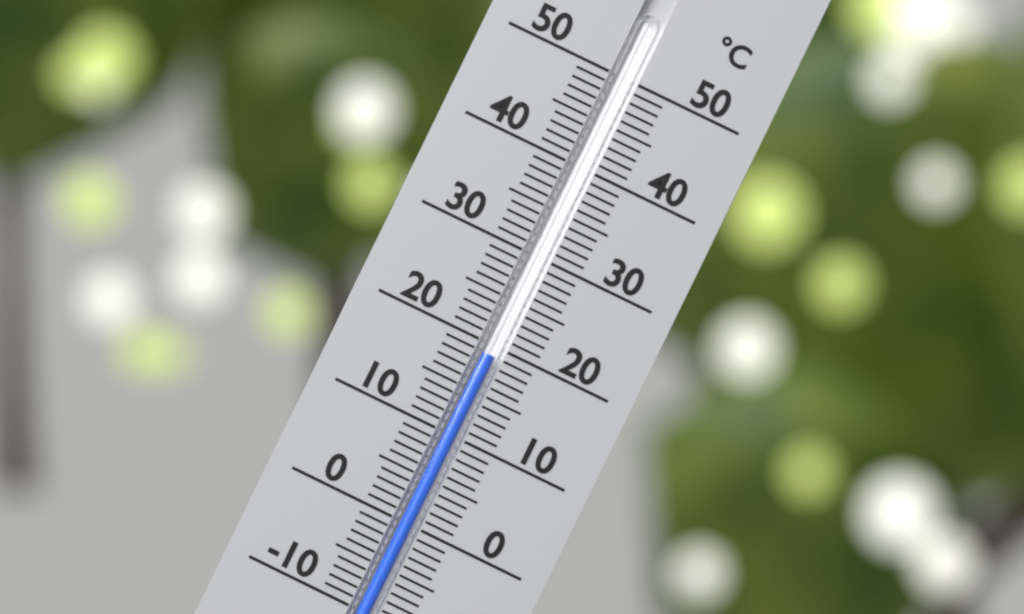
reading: 19 °C
